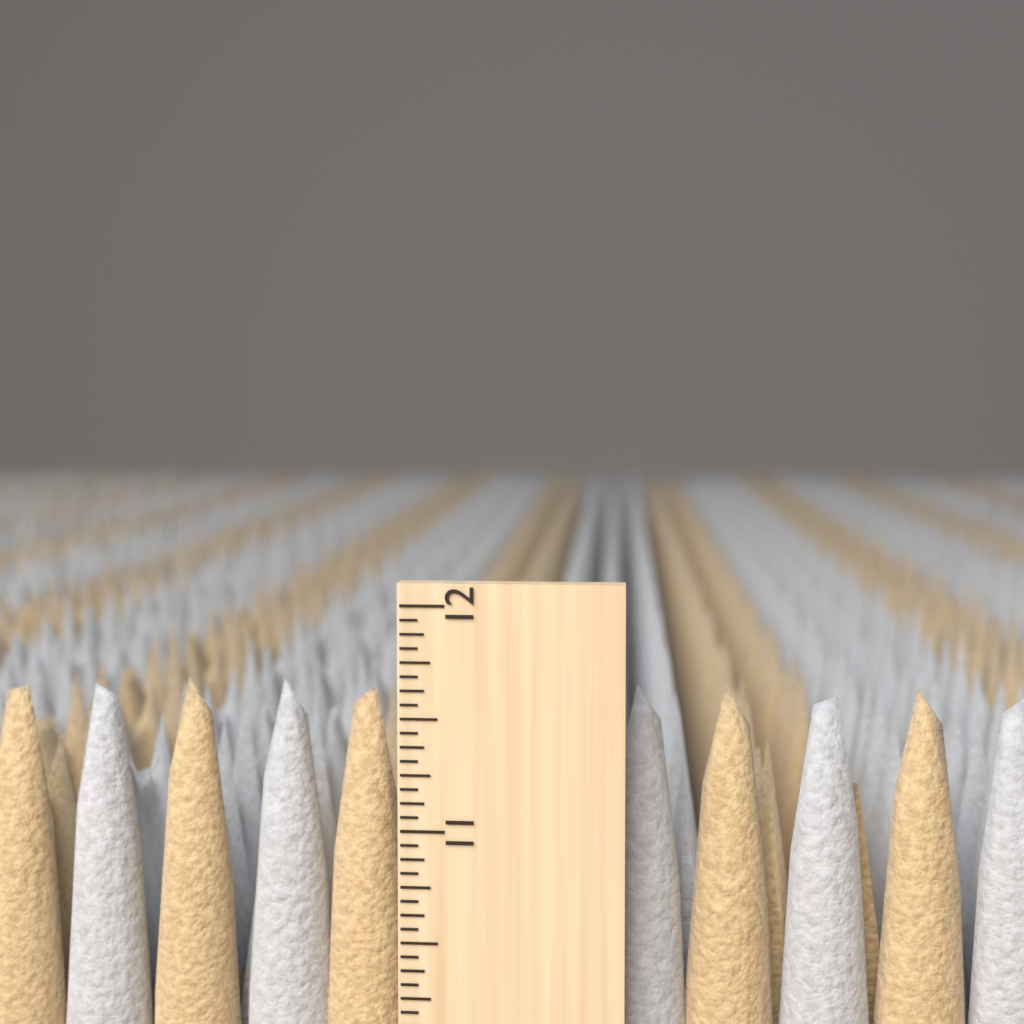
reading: 11.6250 inch
